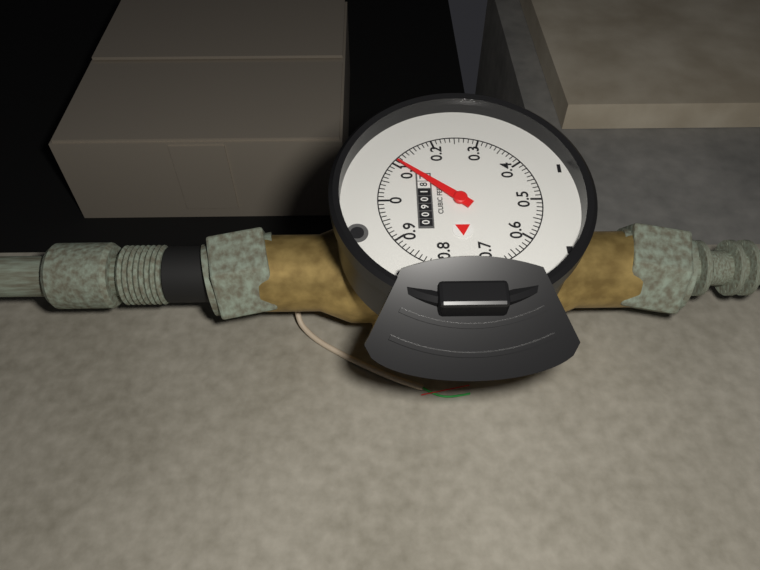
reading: 0.11 cubic feet
